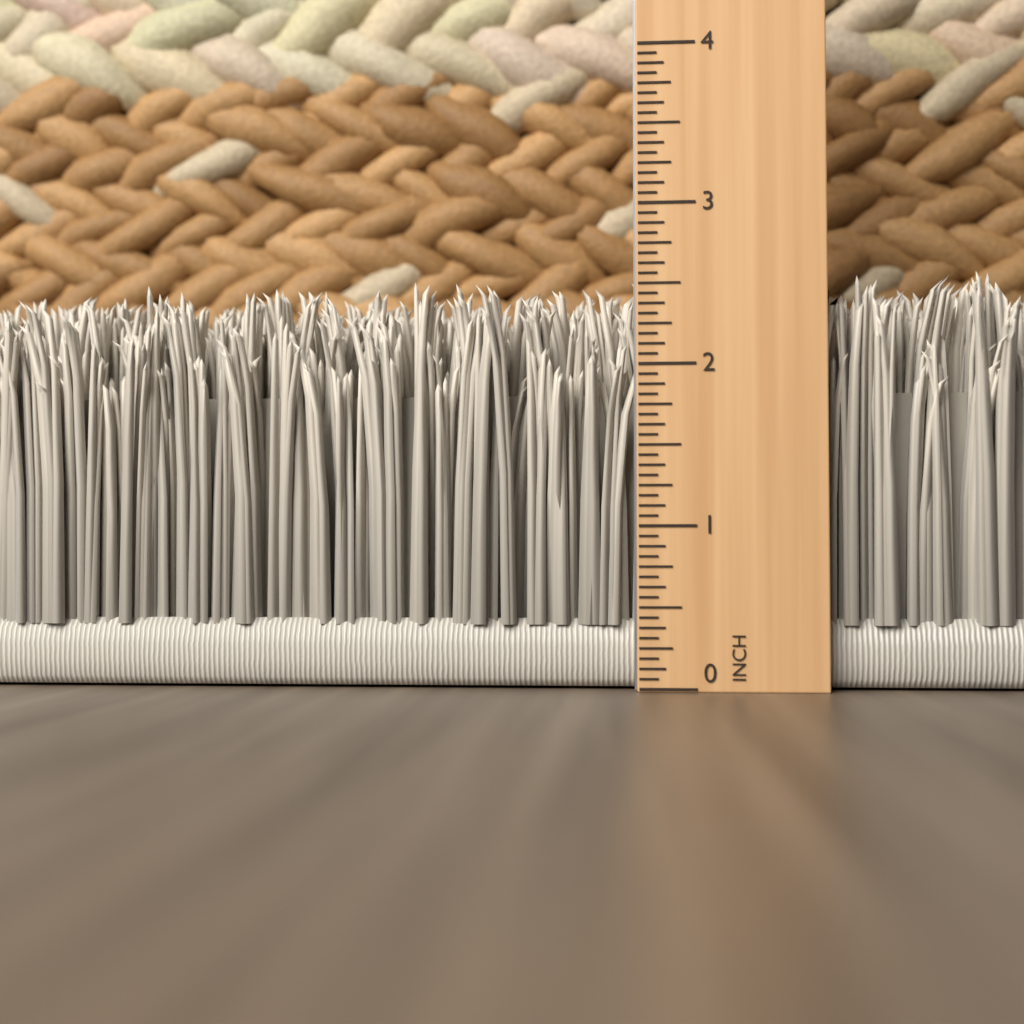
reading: 2.5625 in
